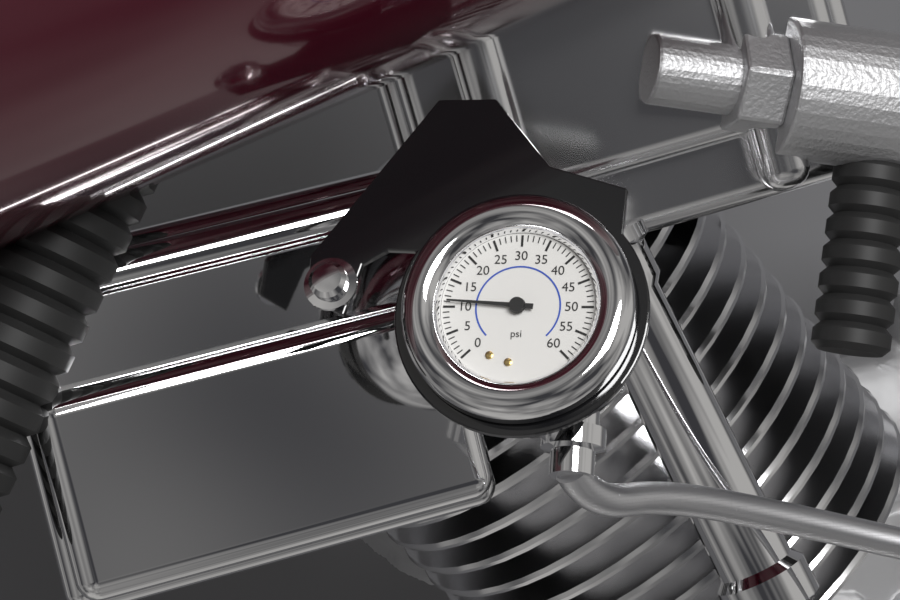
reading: 11 psi
